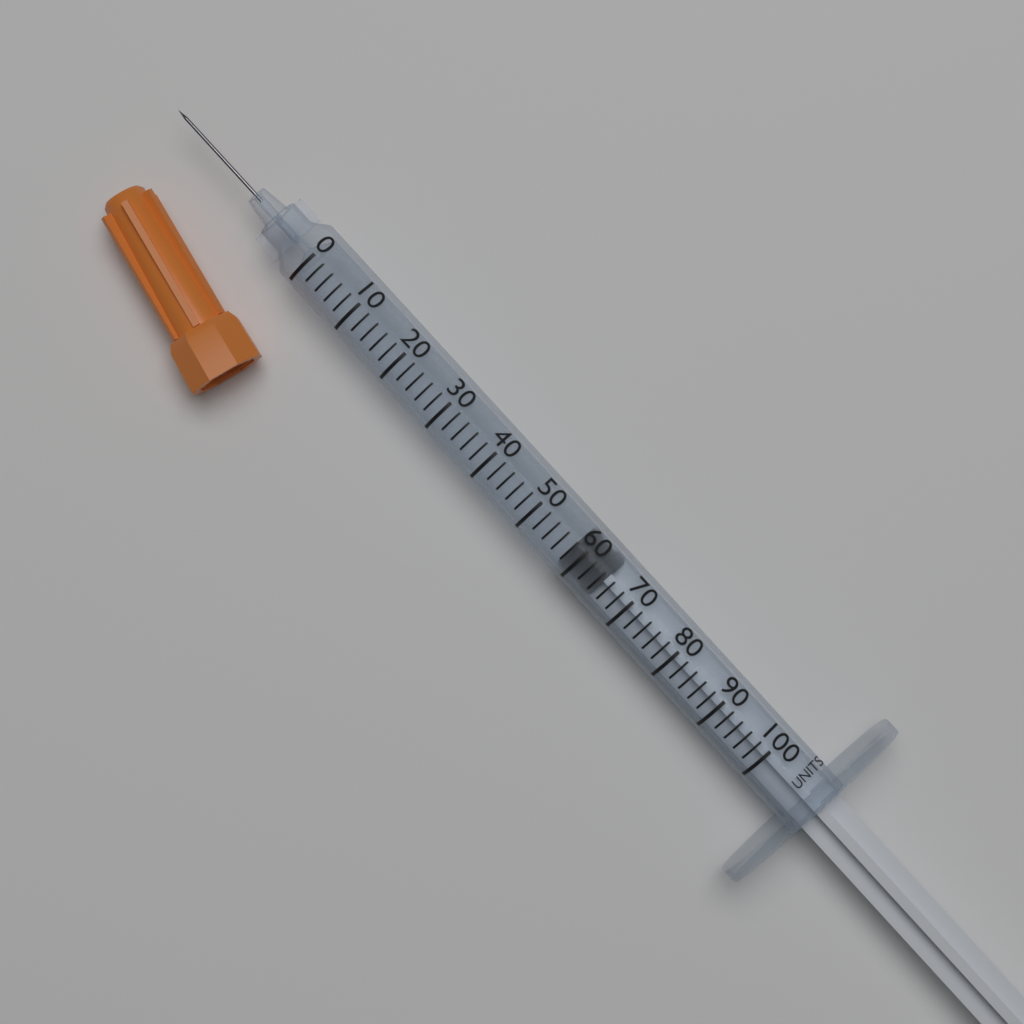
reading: 58 units
